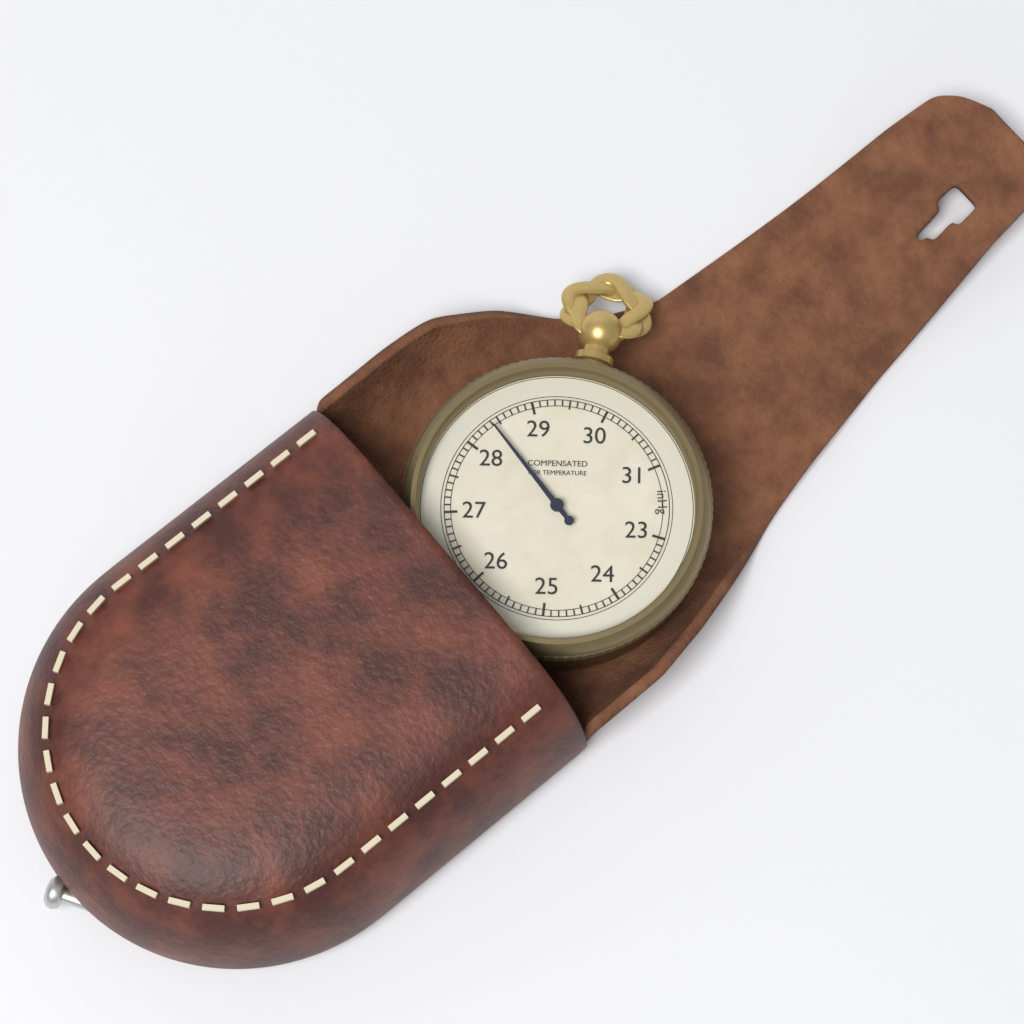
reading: 28.4 inHg
